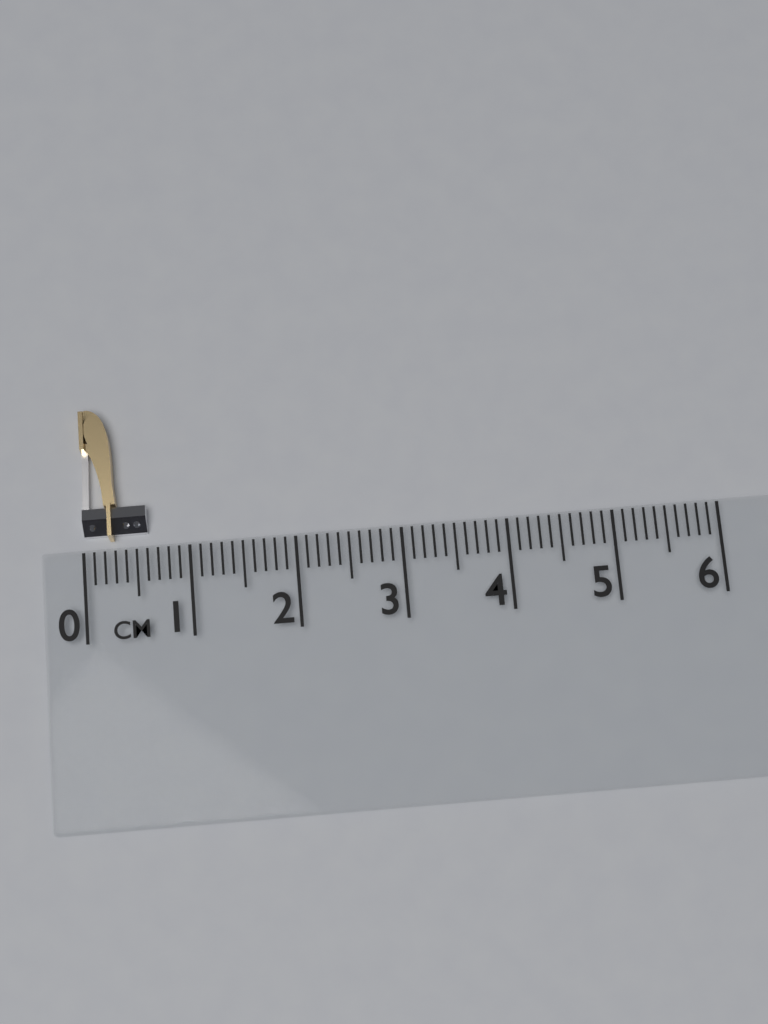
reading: 0.6 cm
